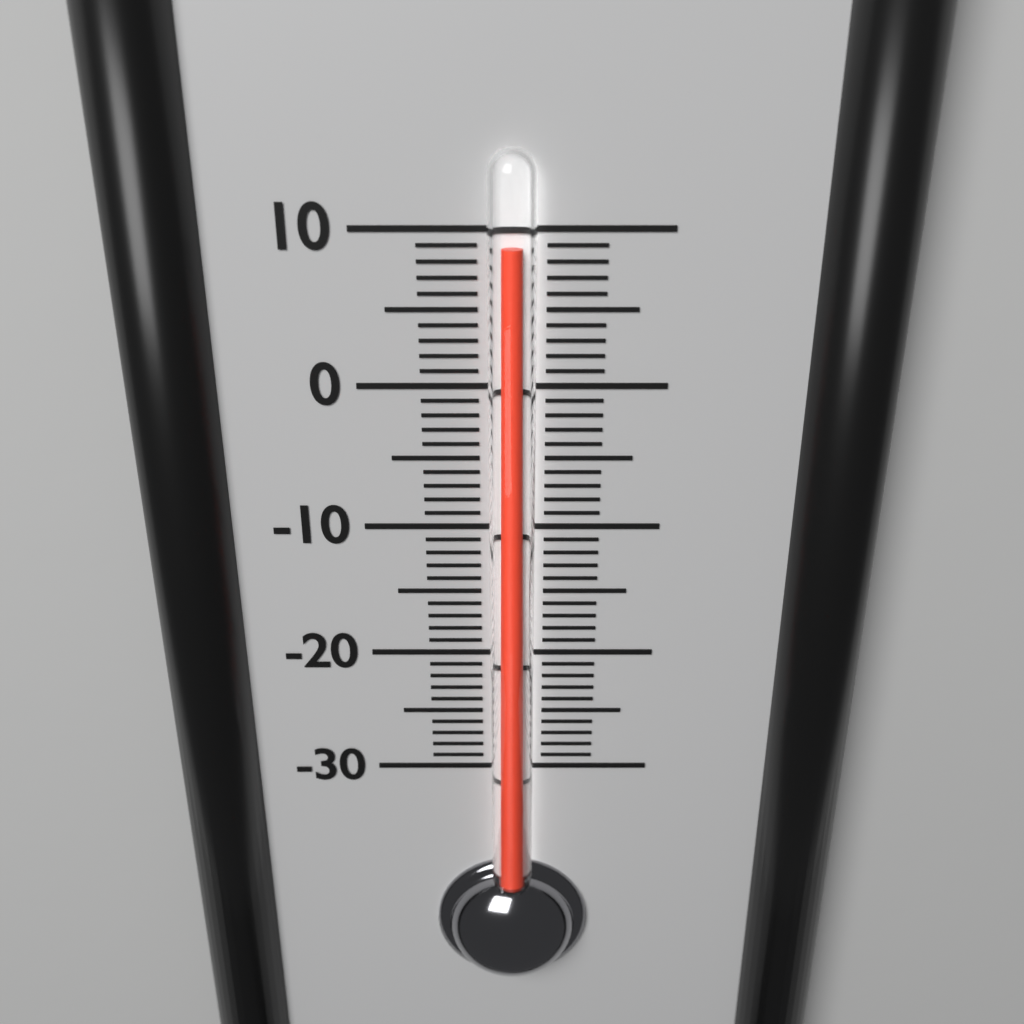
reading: 9 (no unit)
